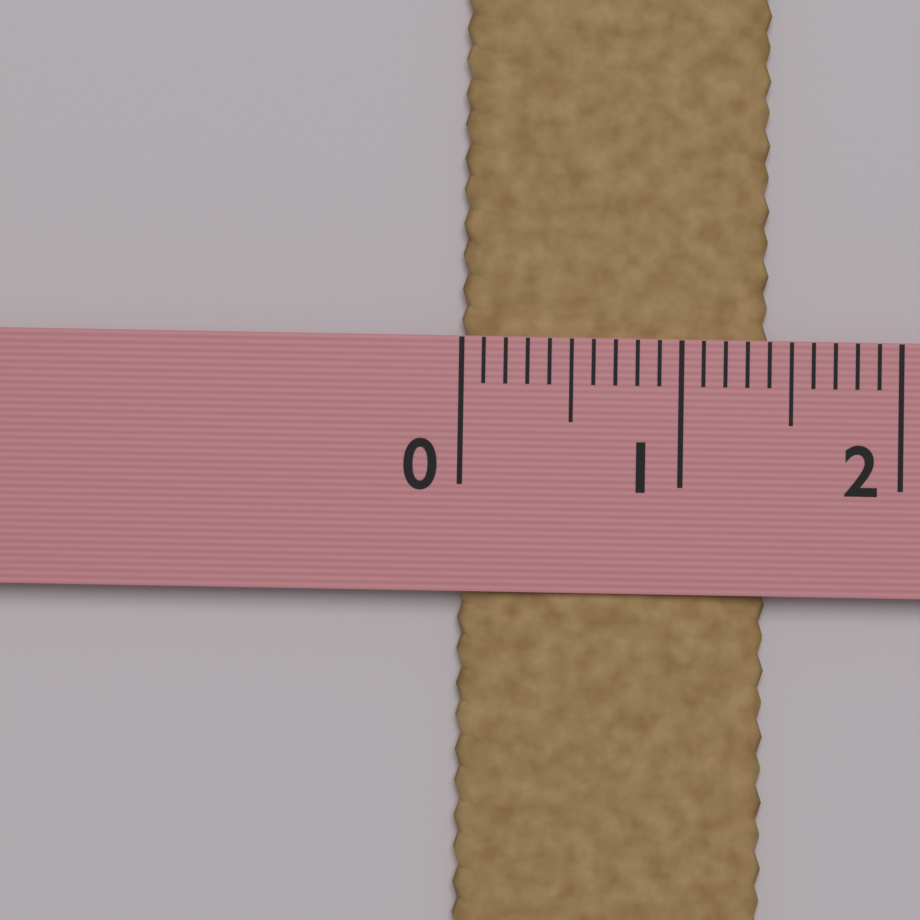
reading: 1.4 (no unit)
